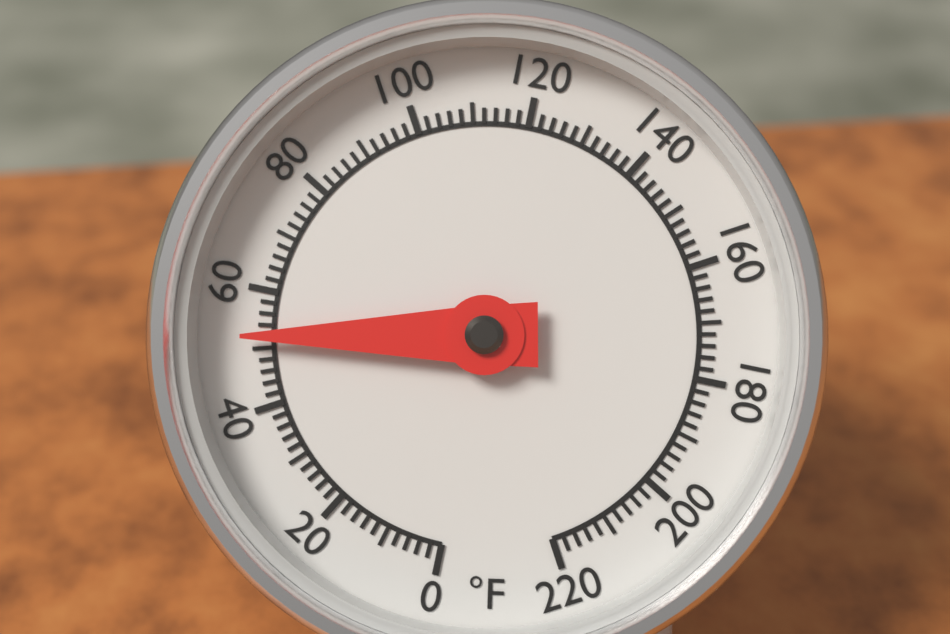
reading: 52 °F
